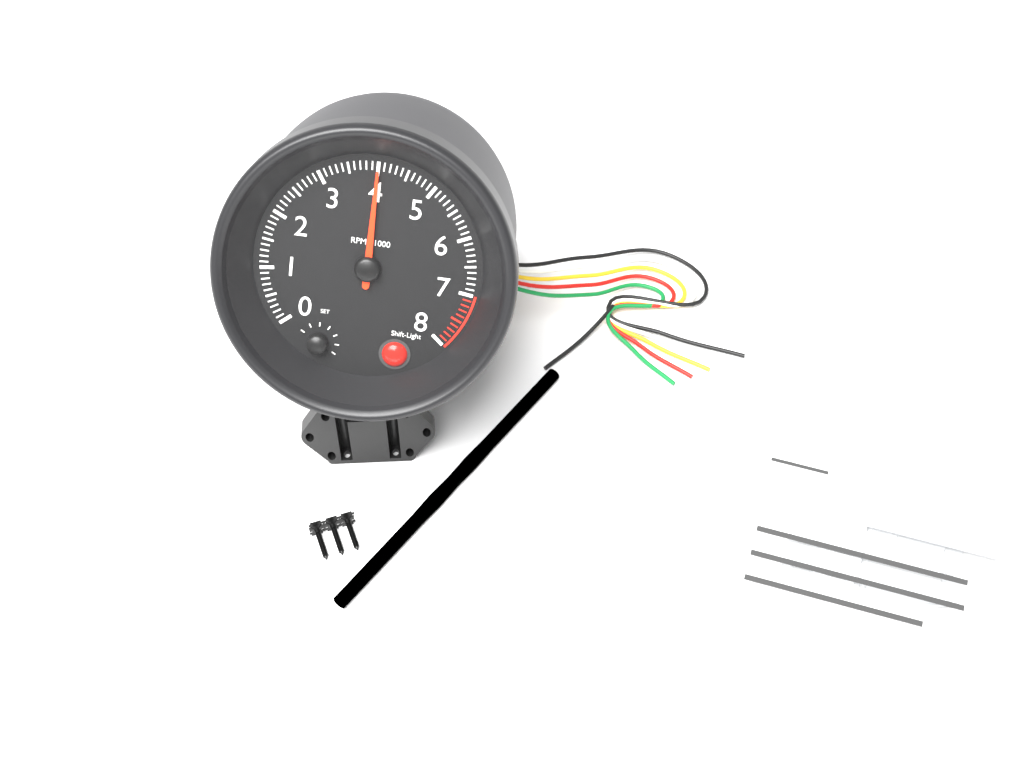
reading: 4000 RPM
